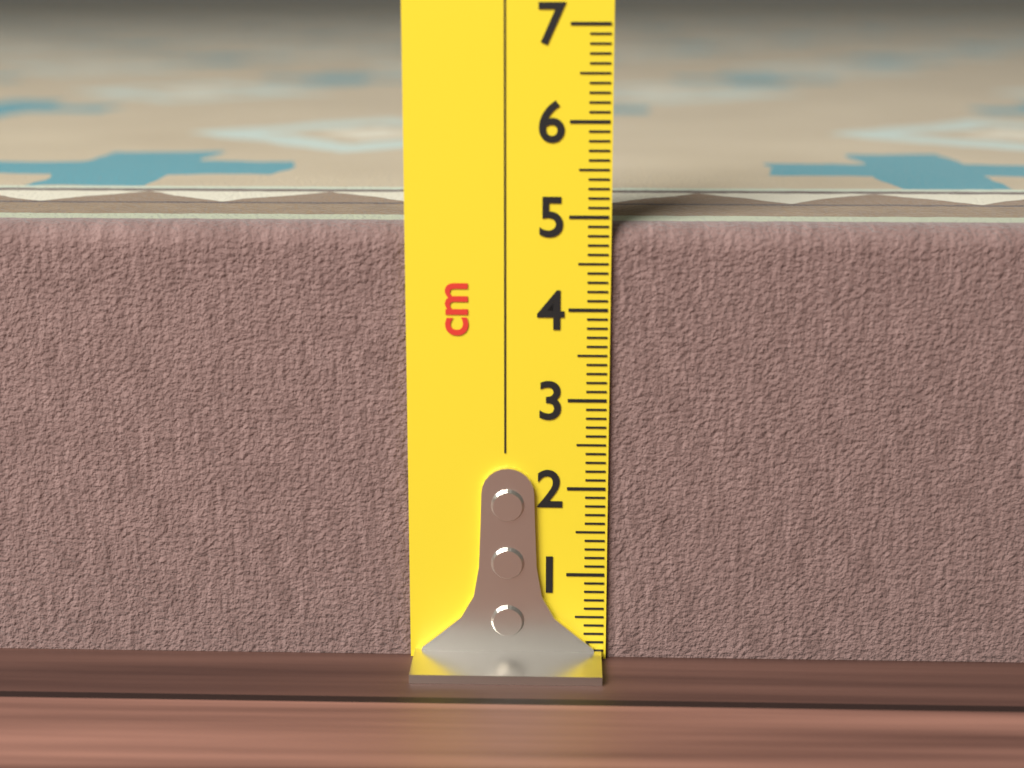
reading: 4.9 cm
